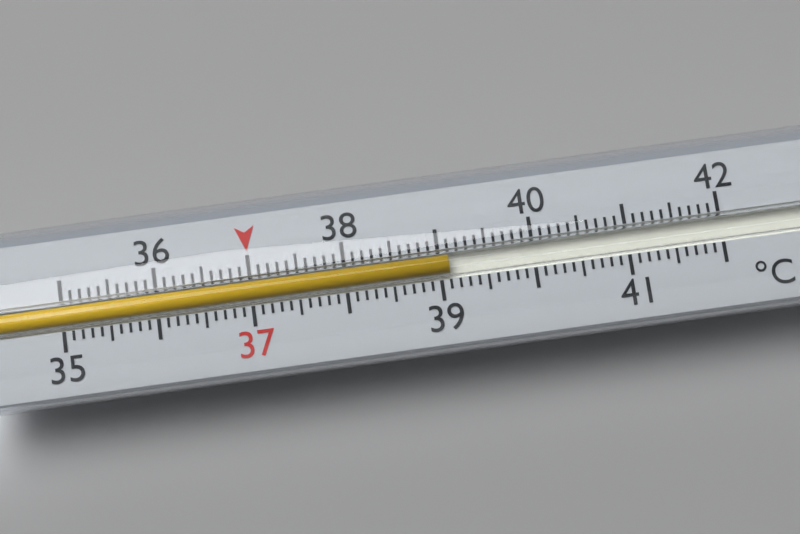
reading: 39.1 °C
